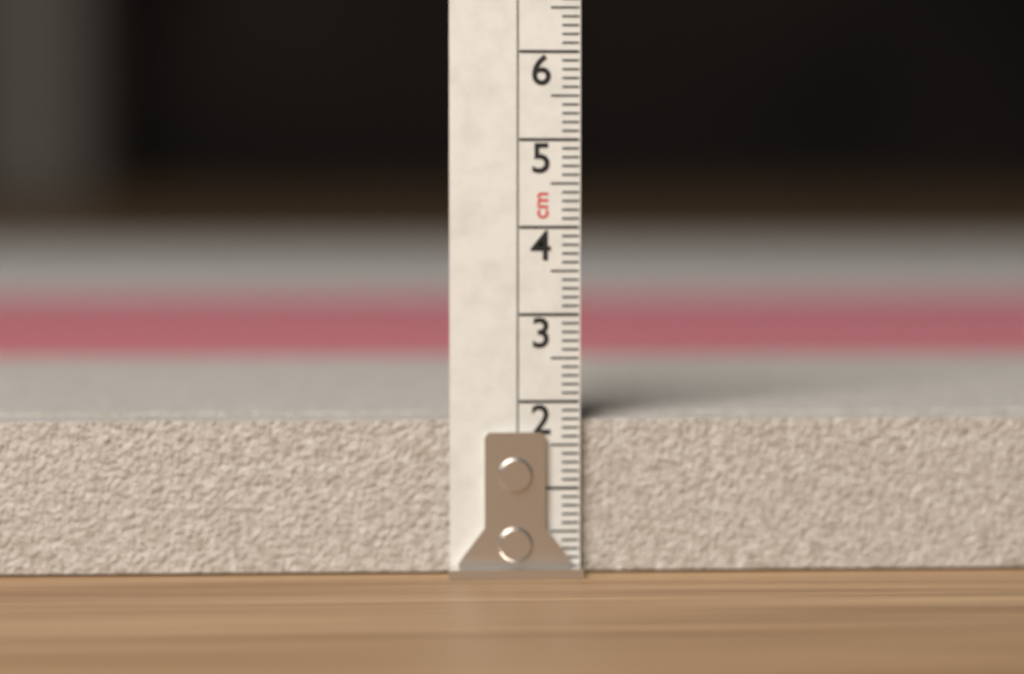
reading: 1.8 cm
